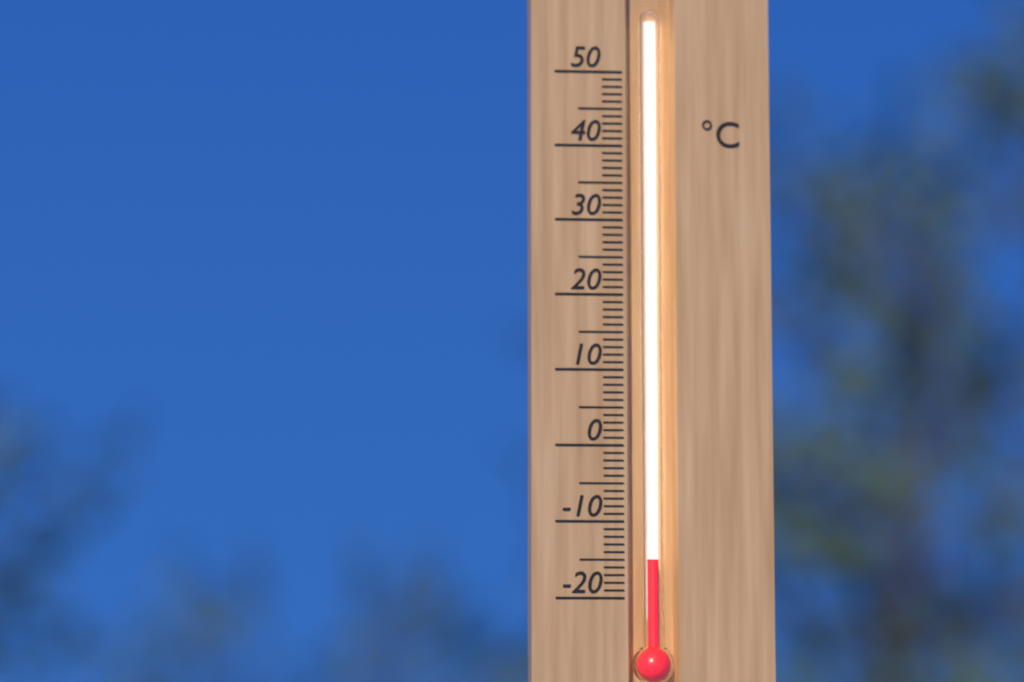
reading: -15 °C
